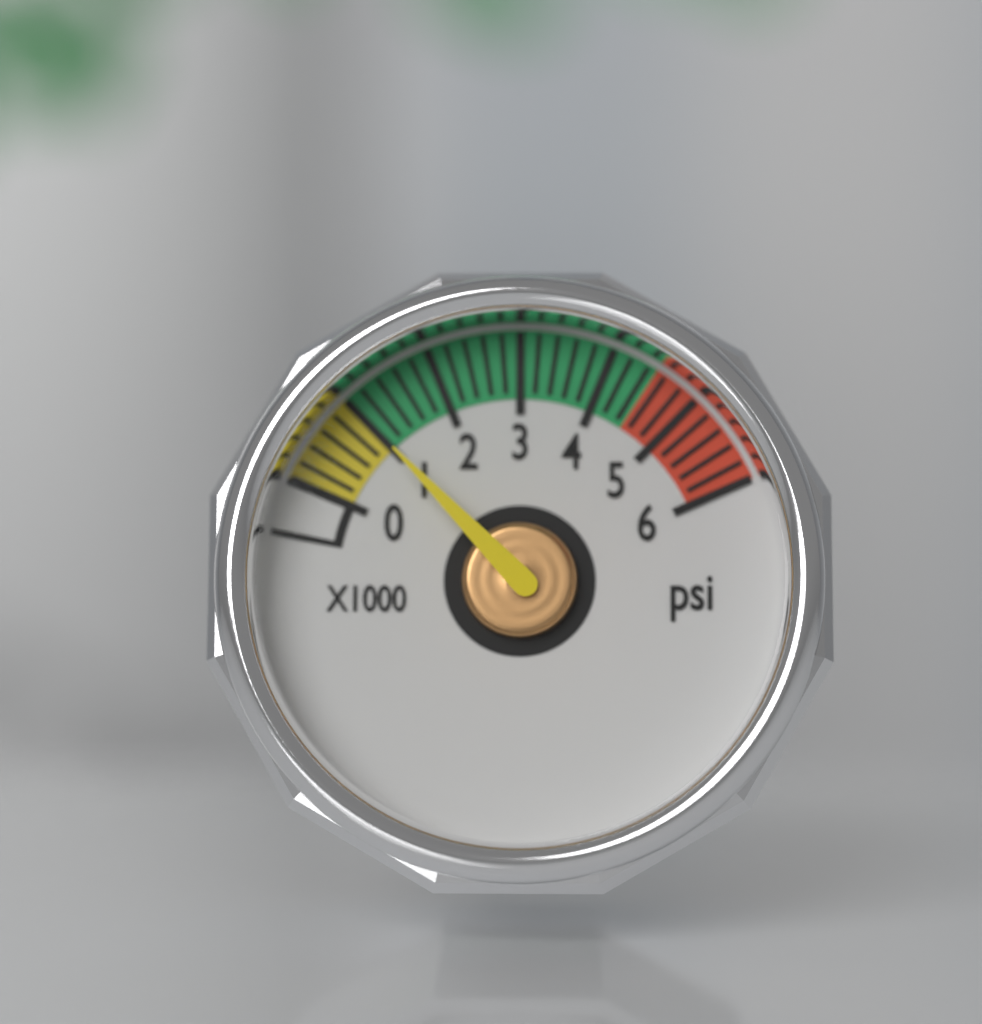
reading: 1000 psi
